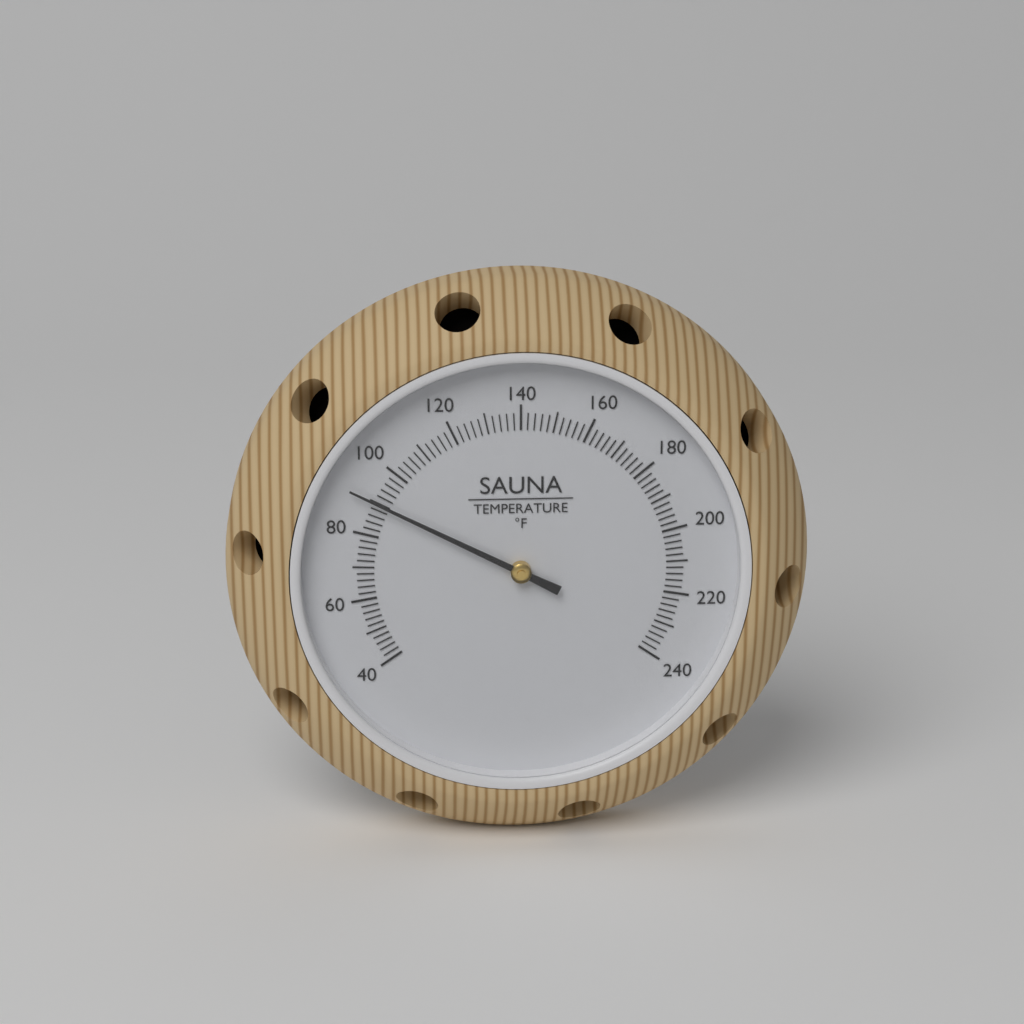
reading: 90 °F
